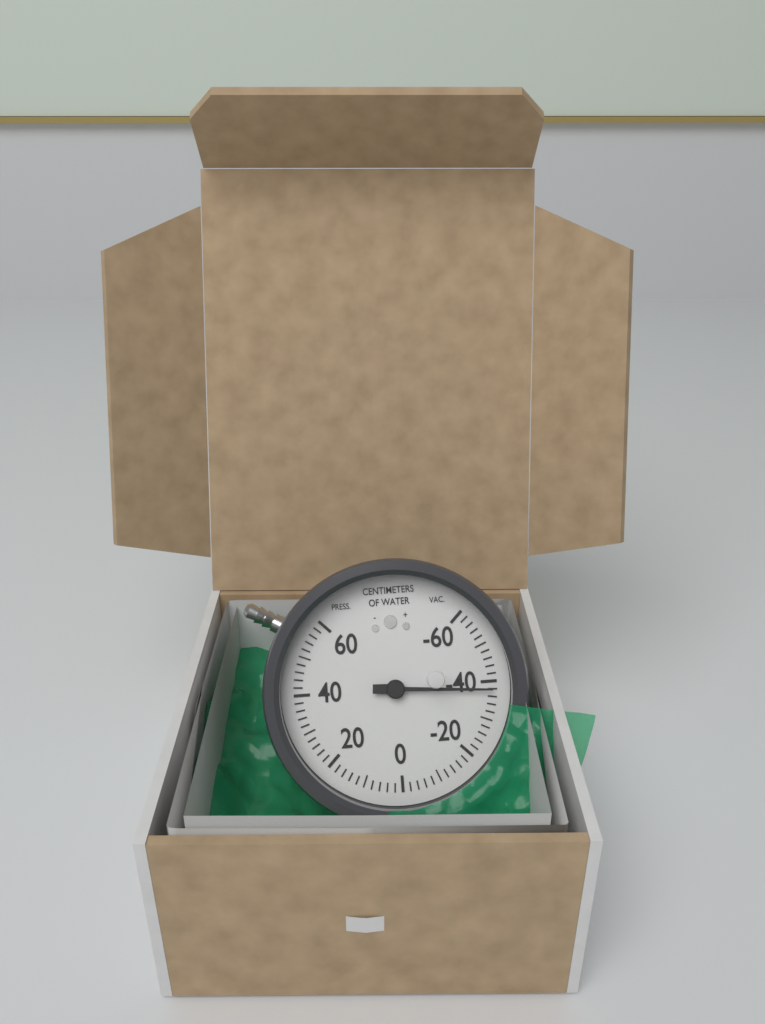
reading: -38 cmH2O
